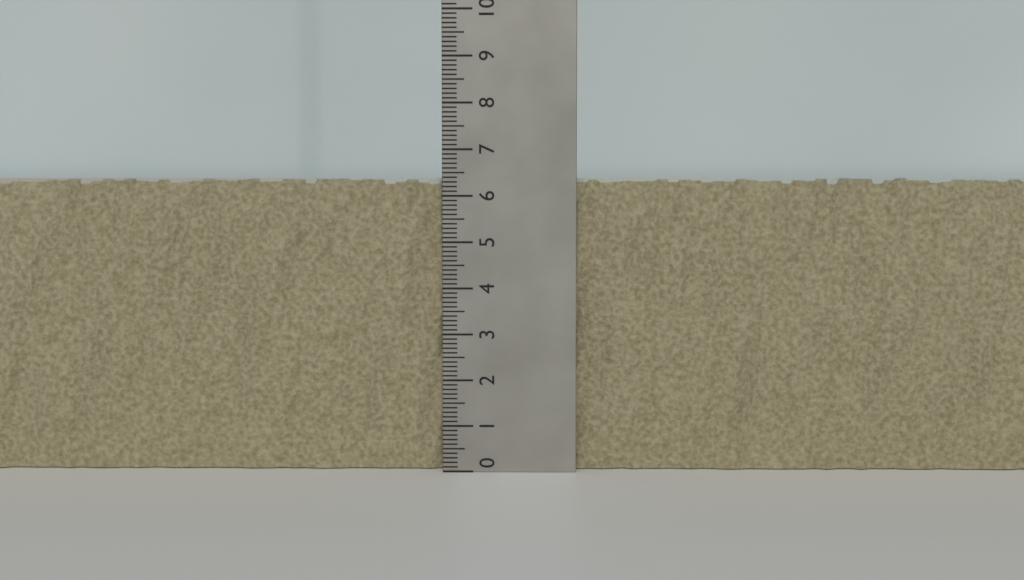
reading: 6.4 (no unit)
